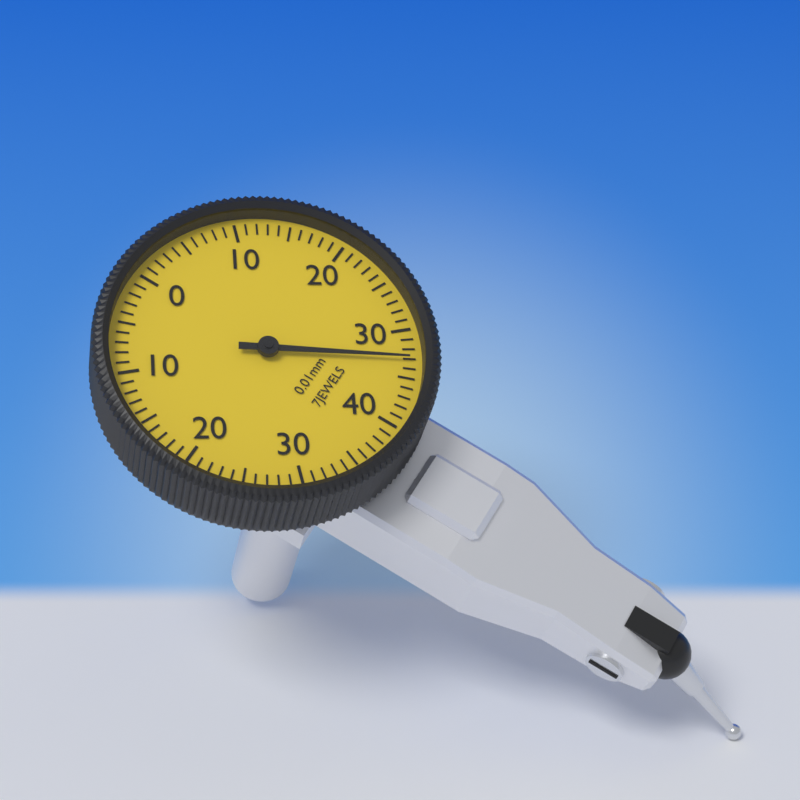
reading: 0.33 mm
